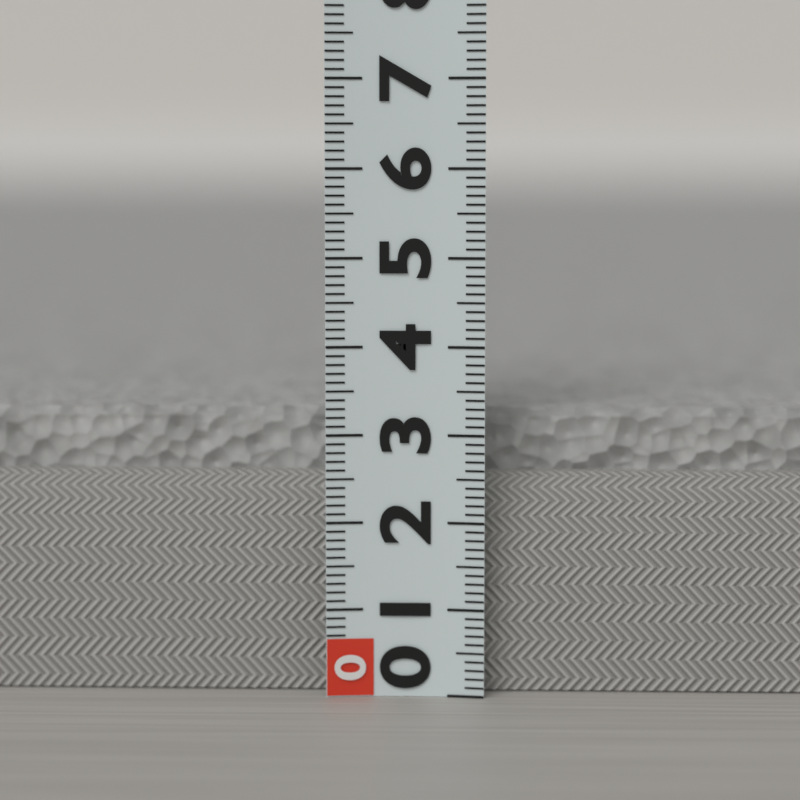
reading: 3.2 (no unit)
